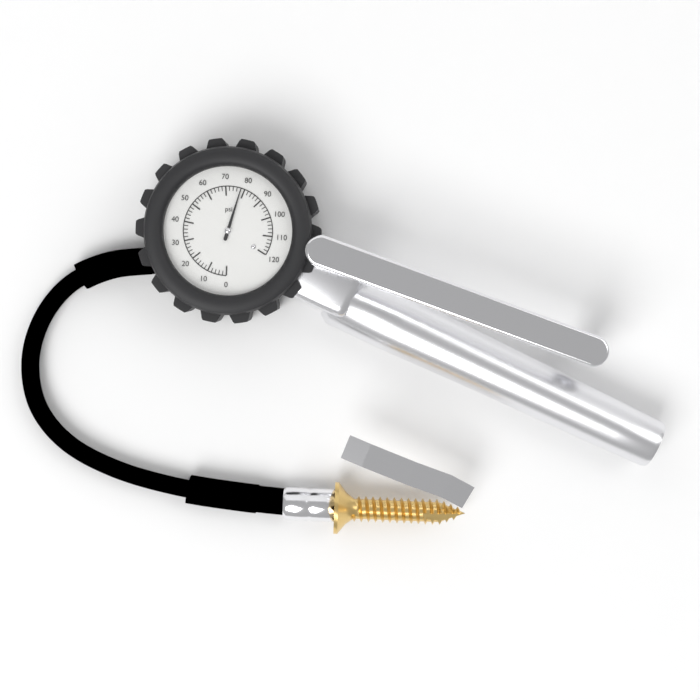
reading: 78 psi
